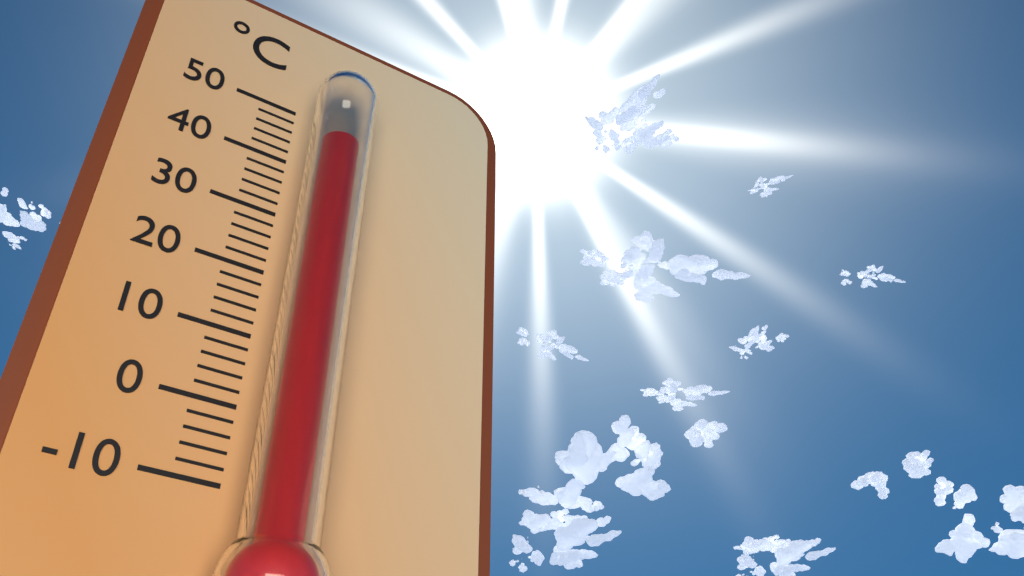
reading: 41 °C
